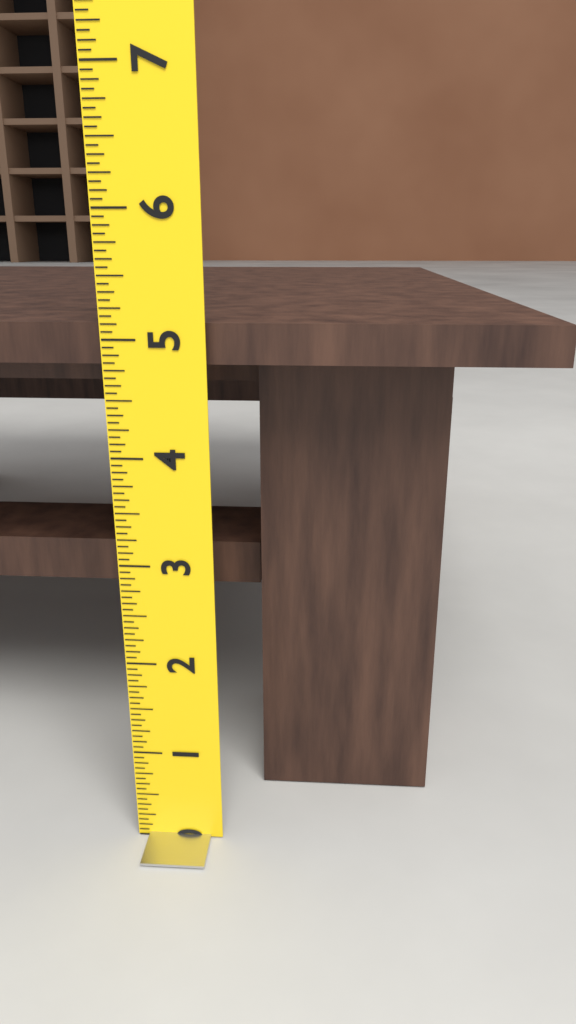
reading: 5.1250 (no unit)
